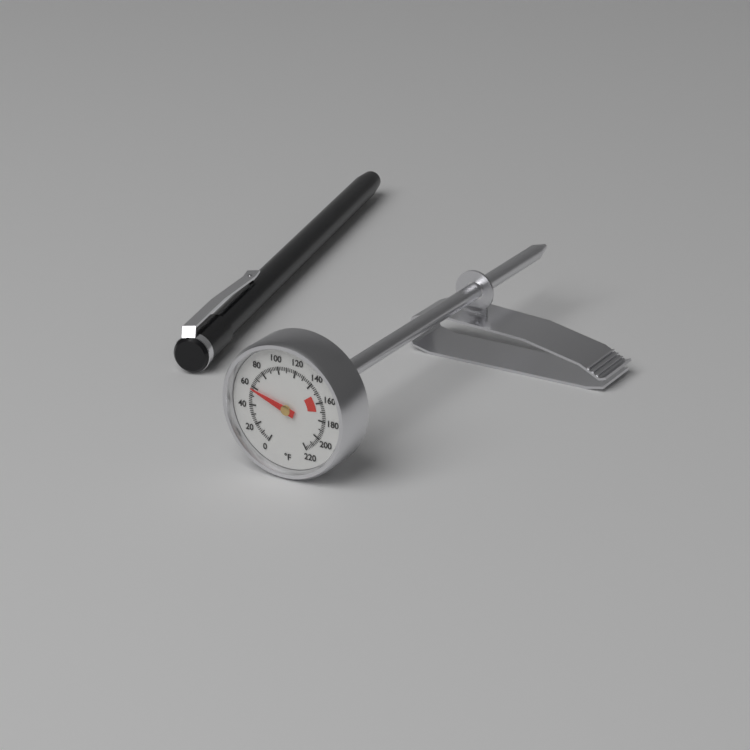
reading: 58 °F
